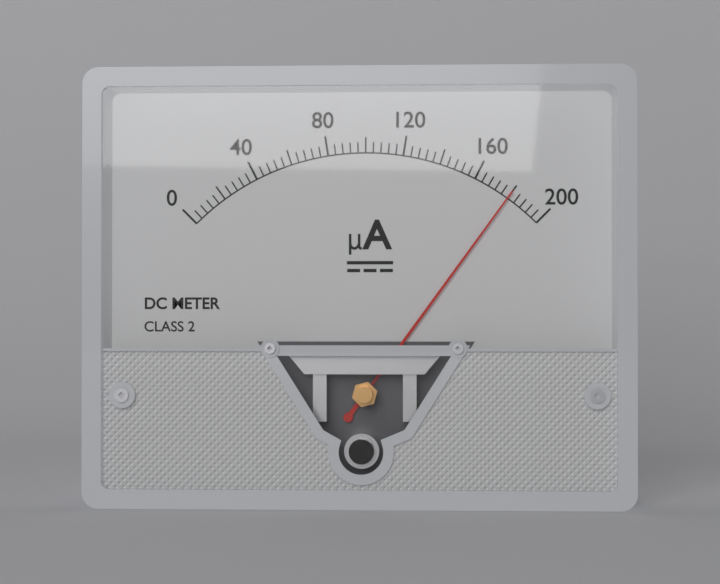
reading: 180 µA
